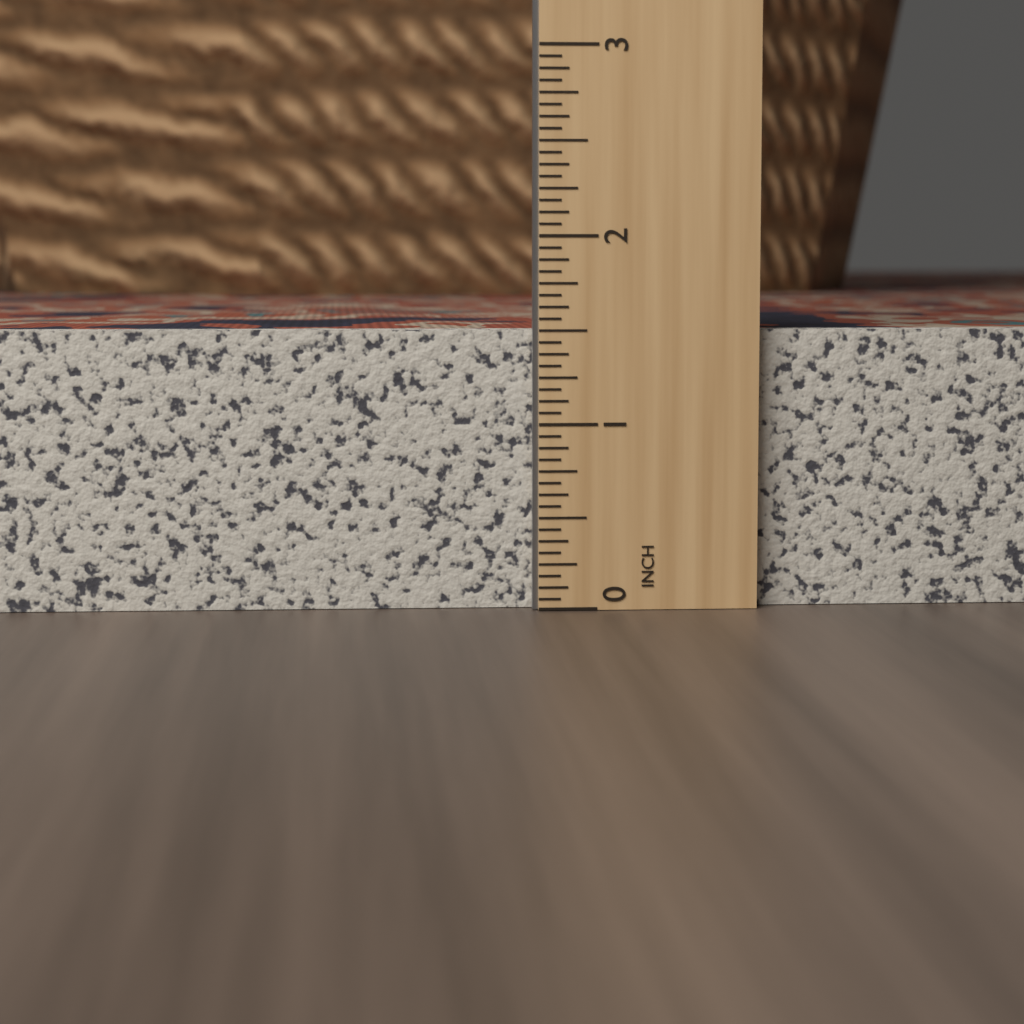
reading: 1.5000 in
